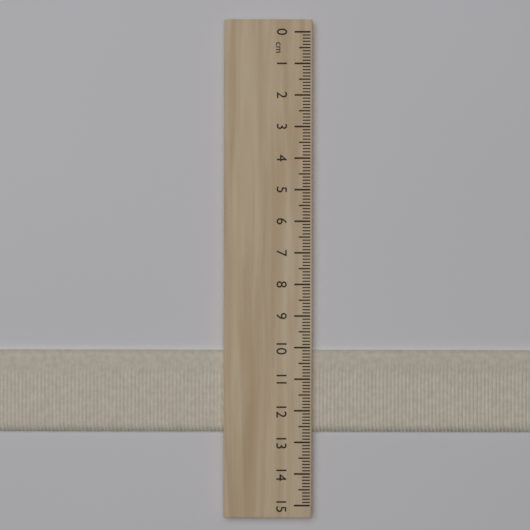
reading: 12.7 cm
